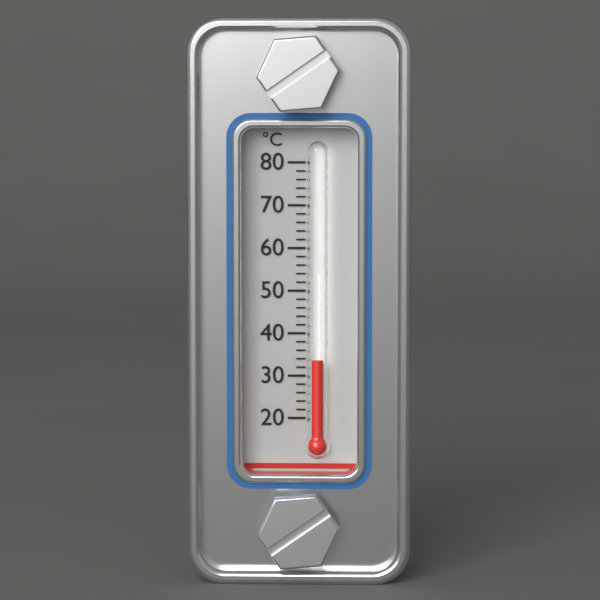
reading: 34 °C
